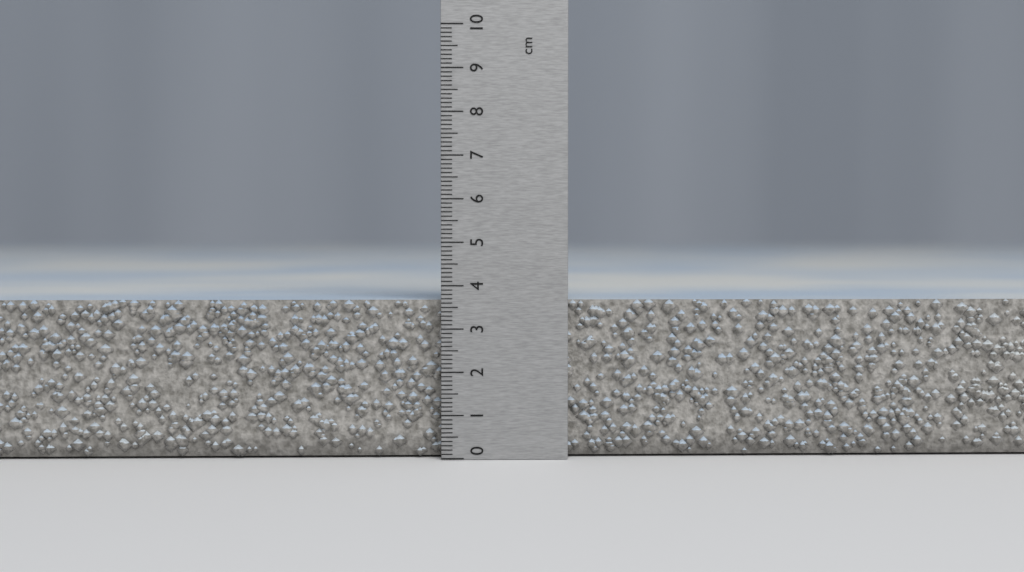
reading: 3.7 cm
